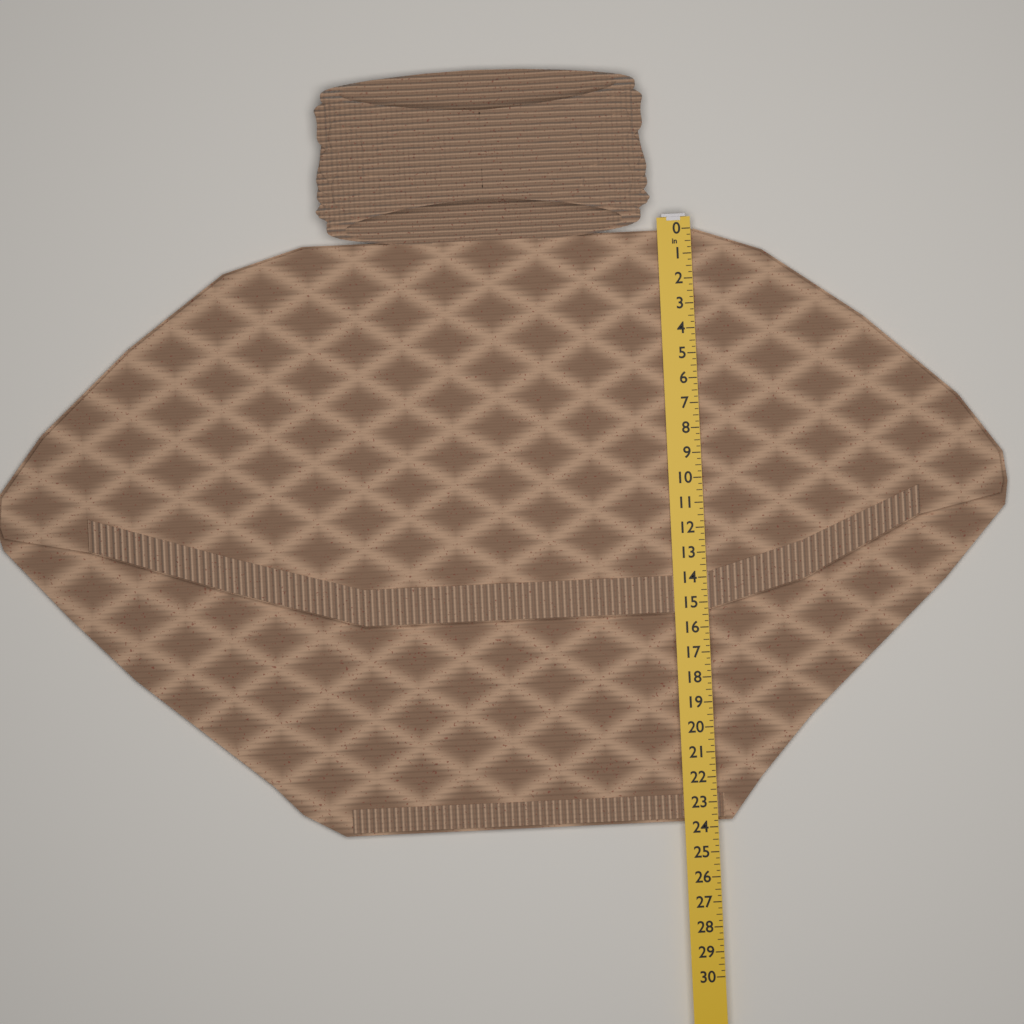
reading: 23.75 in
